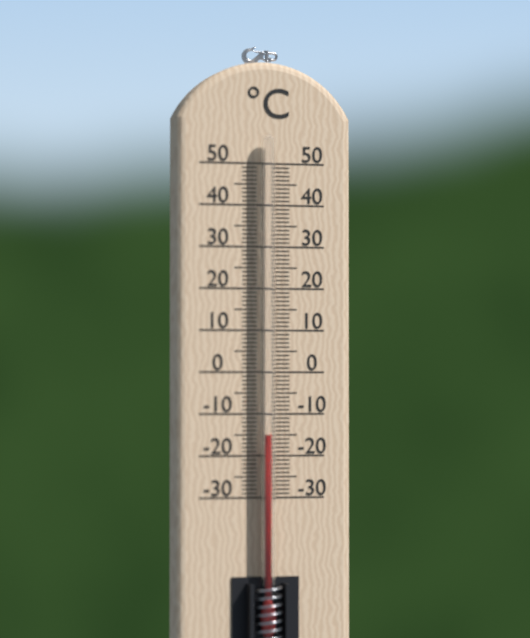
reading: -15 °C
